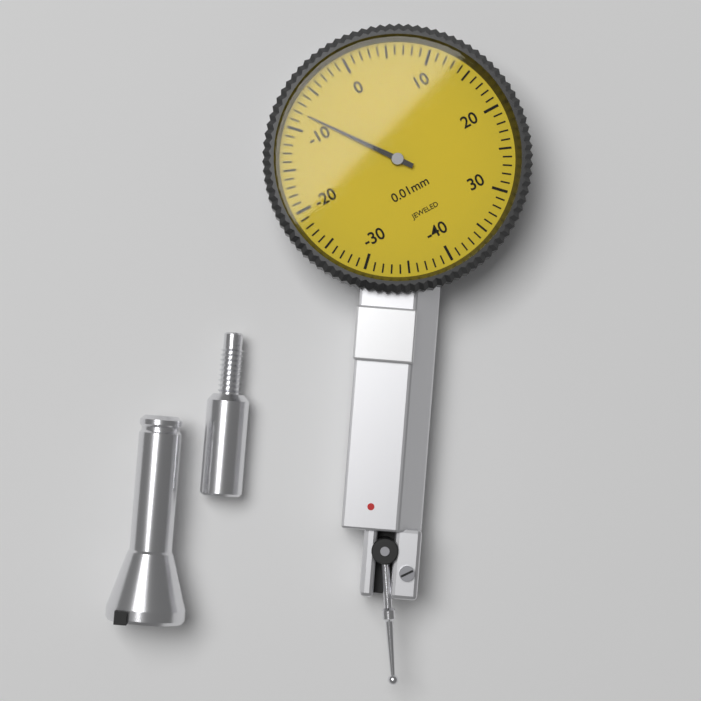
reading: -8 0.01mm
